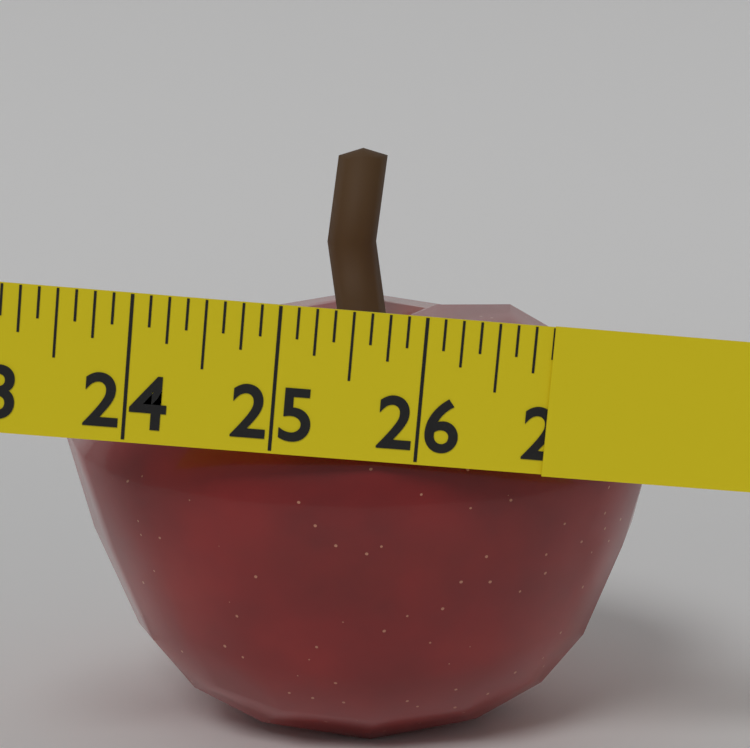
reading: 26.875 in
